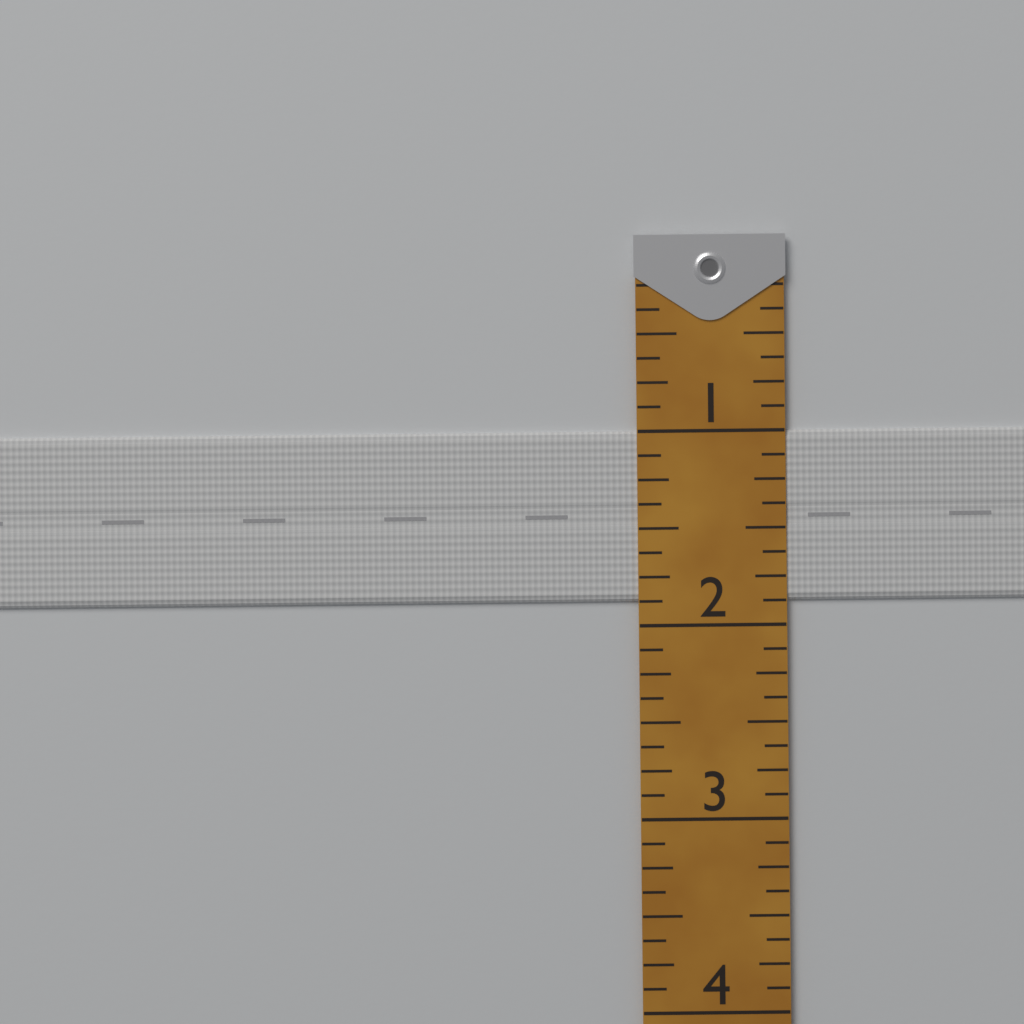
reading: 1.875 (no unit)
